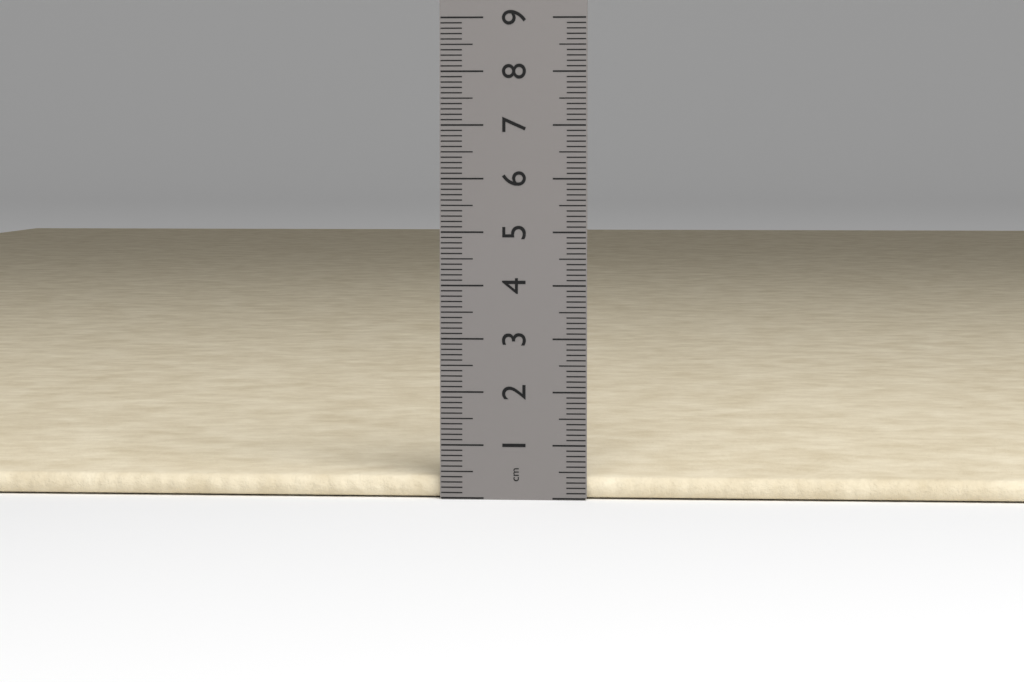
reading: 0.4 cm
